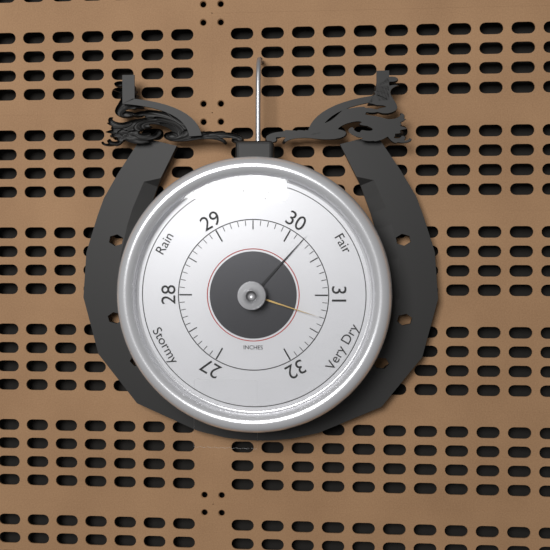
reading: 30.2 inHg
